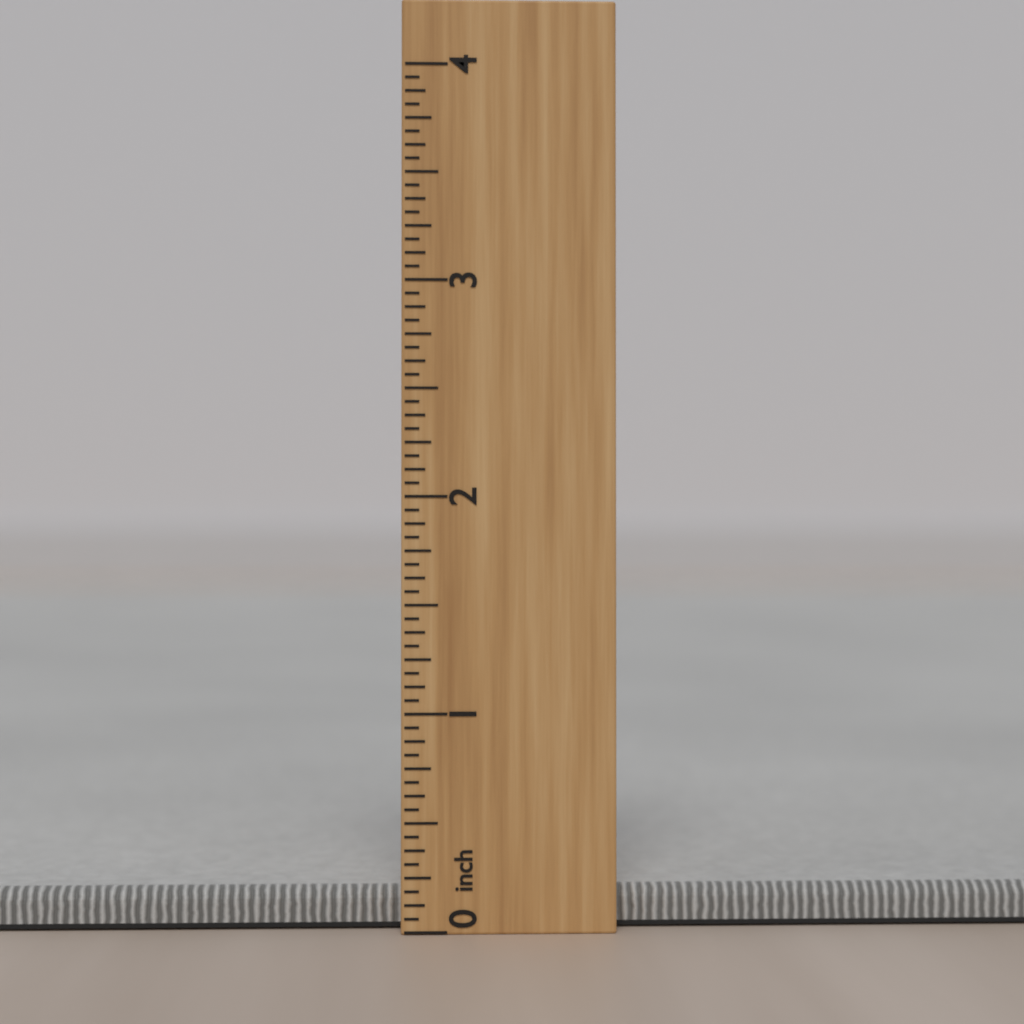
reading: 0.1875 inch
